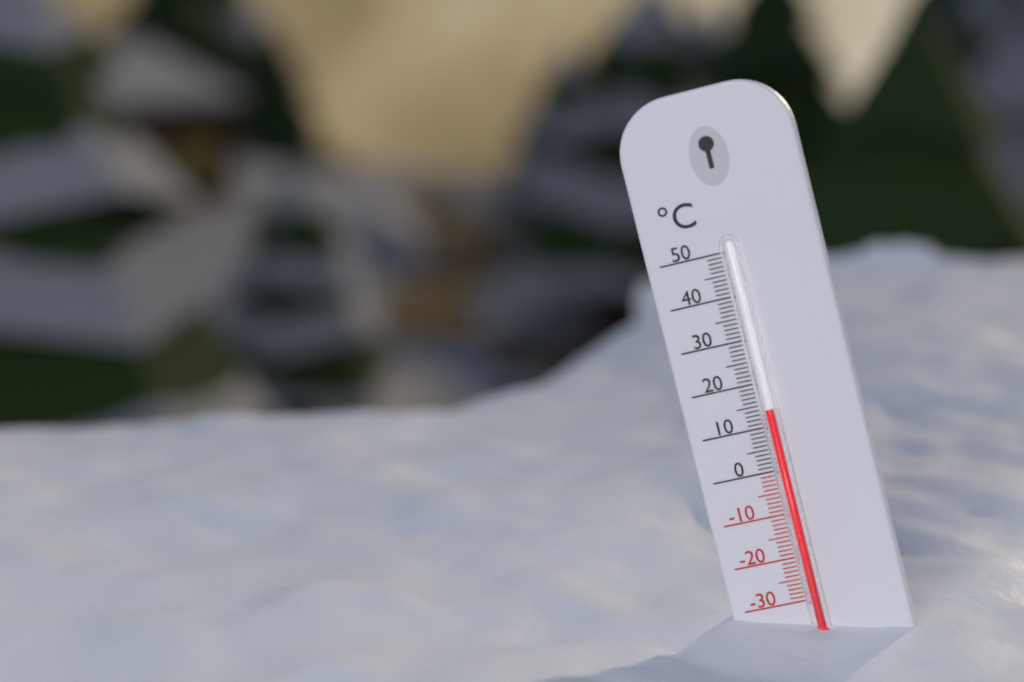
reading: 14 °C
